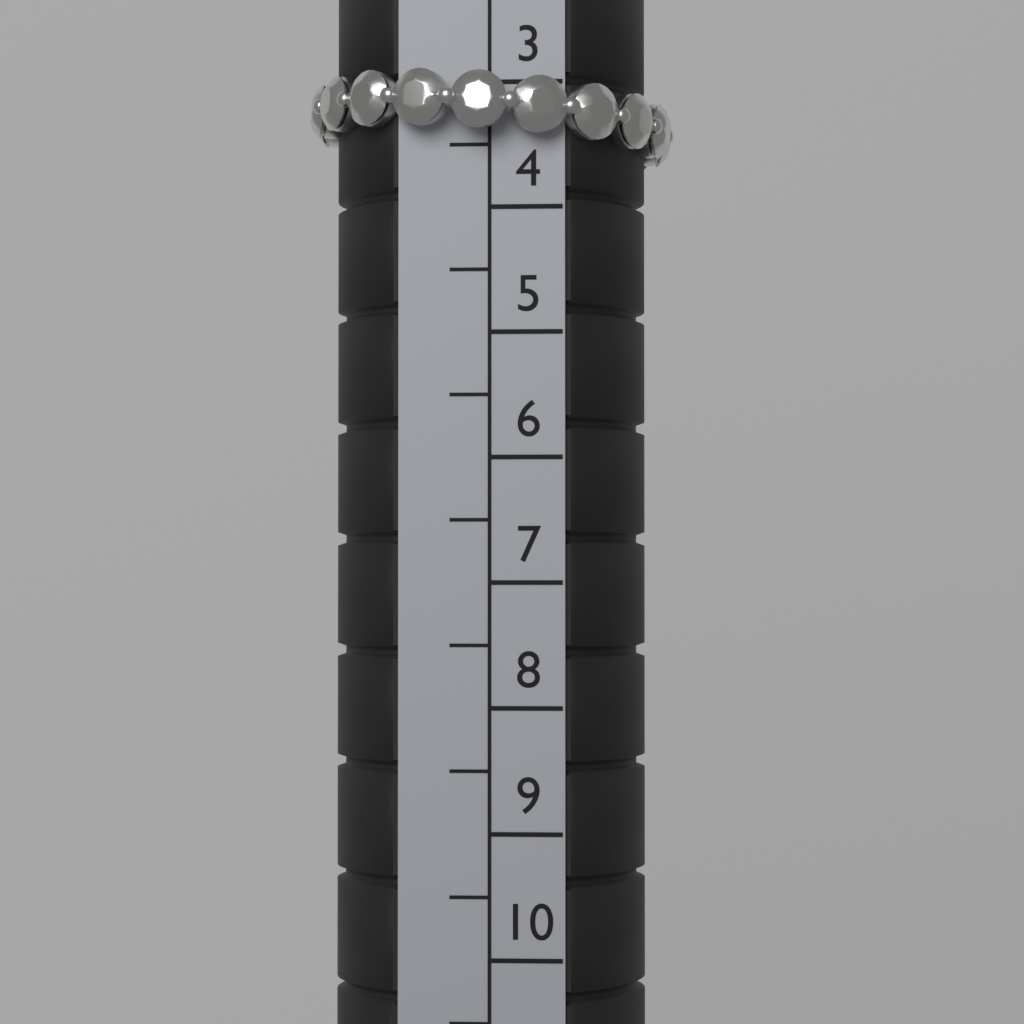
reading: 3.5 (no unit)
